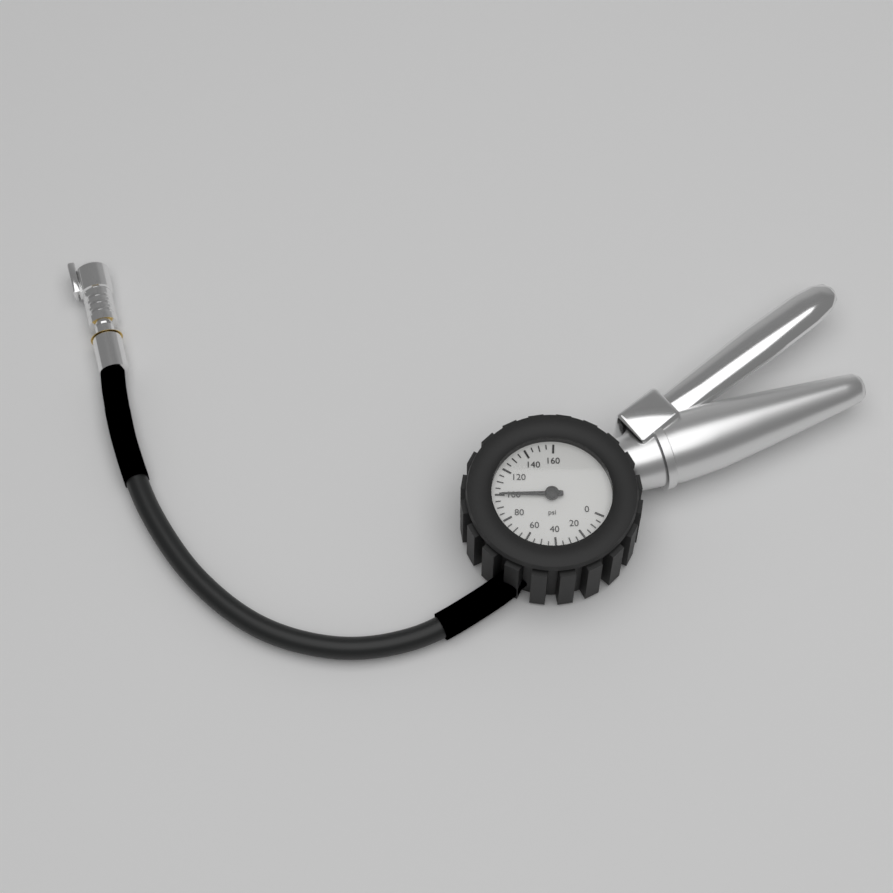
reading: 100 psi
